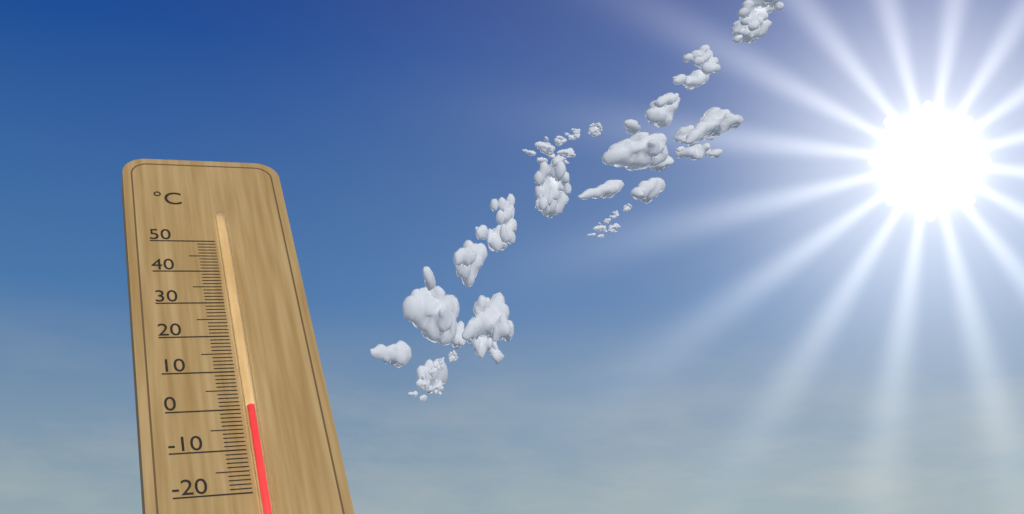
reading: 0 °C
